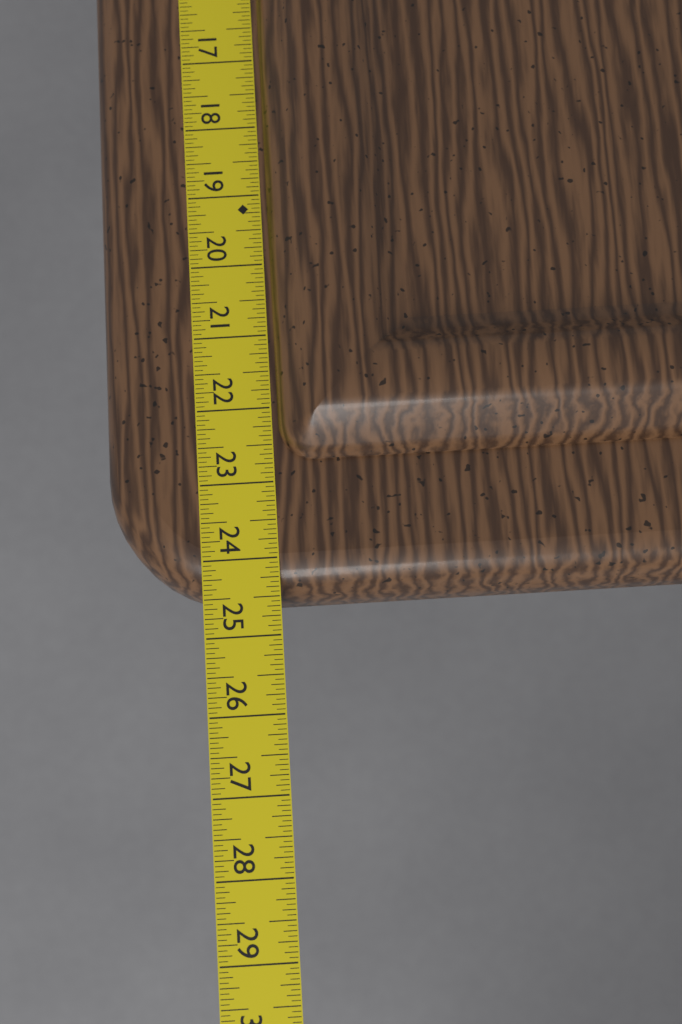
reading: 24.5000 in
